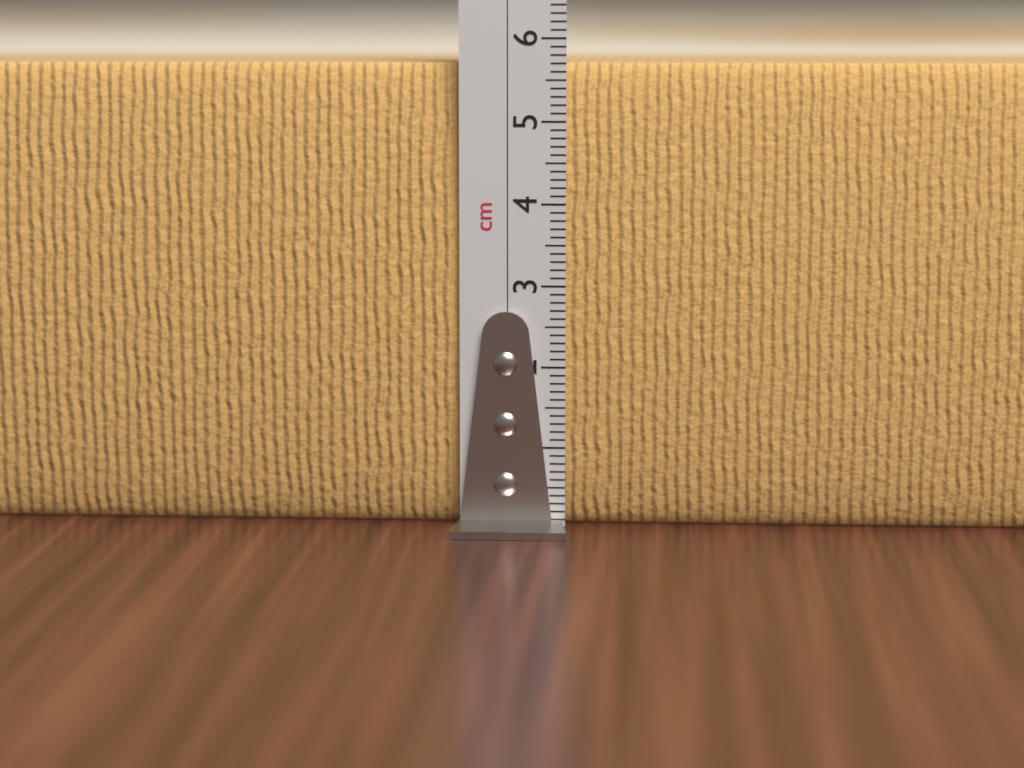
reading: 5.7 cm
